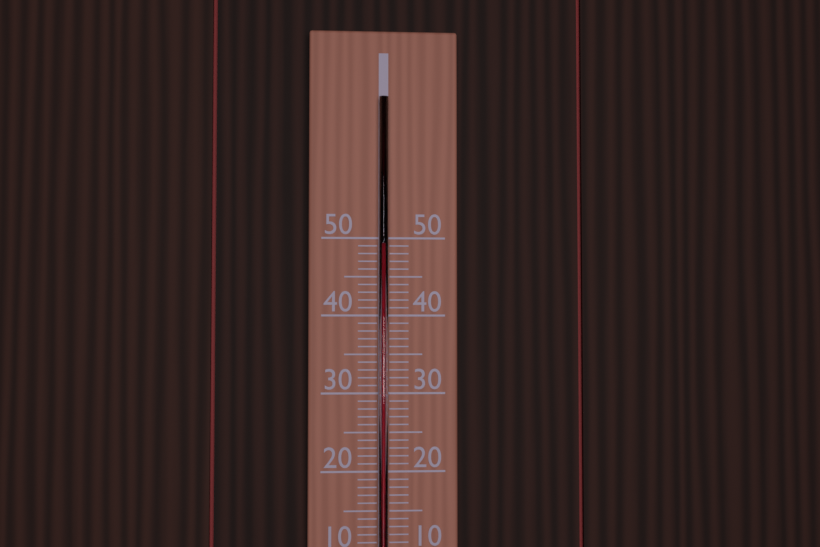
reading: 49 °C
